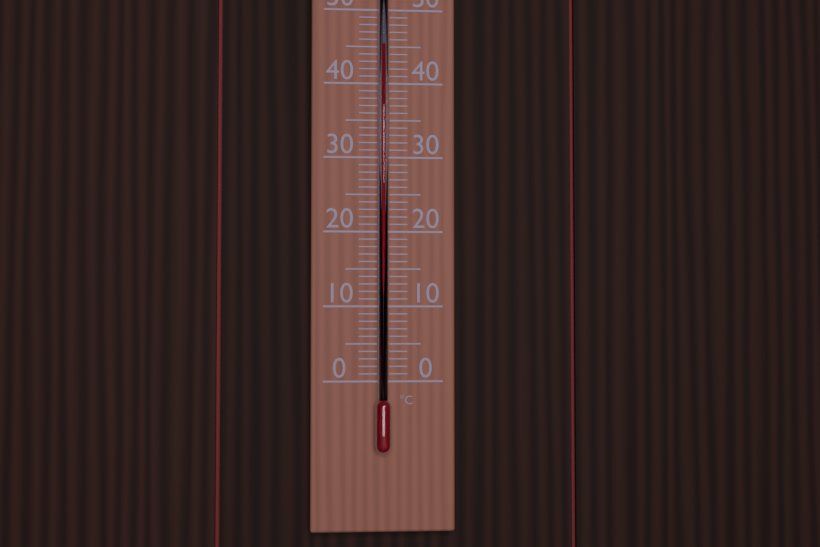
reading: 45 °C
